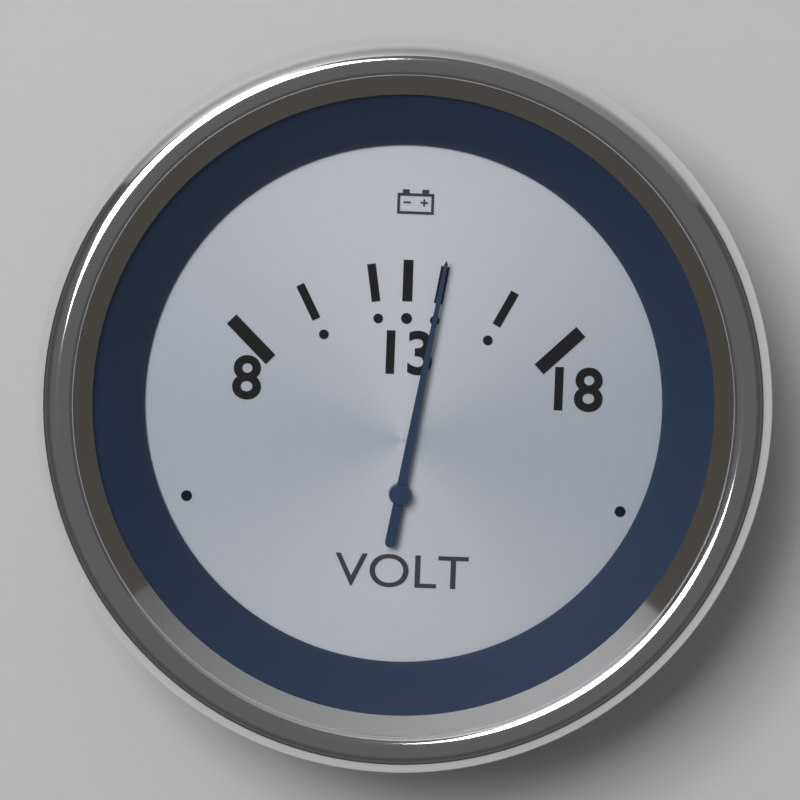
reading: 14 V
